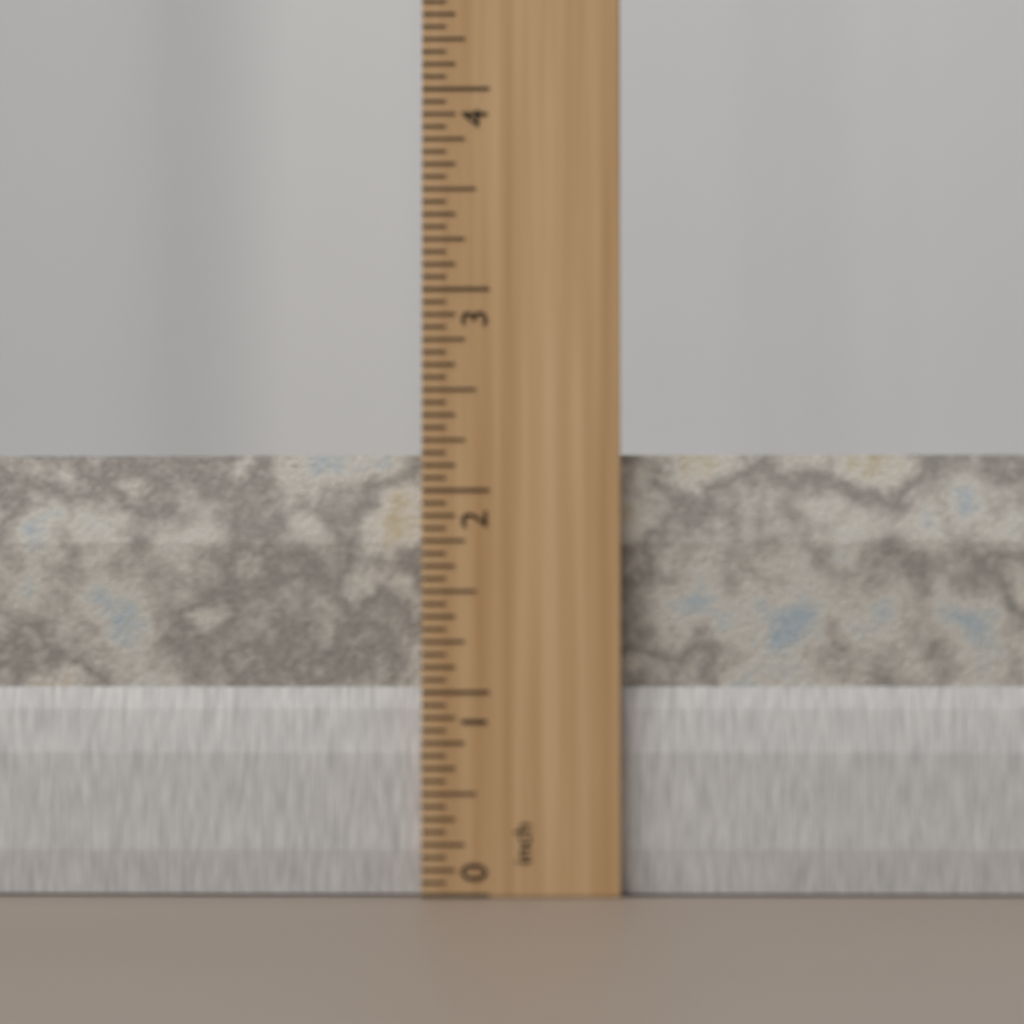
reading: 2.1875 inch
